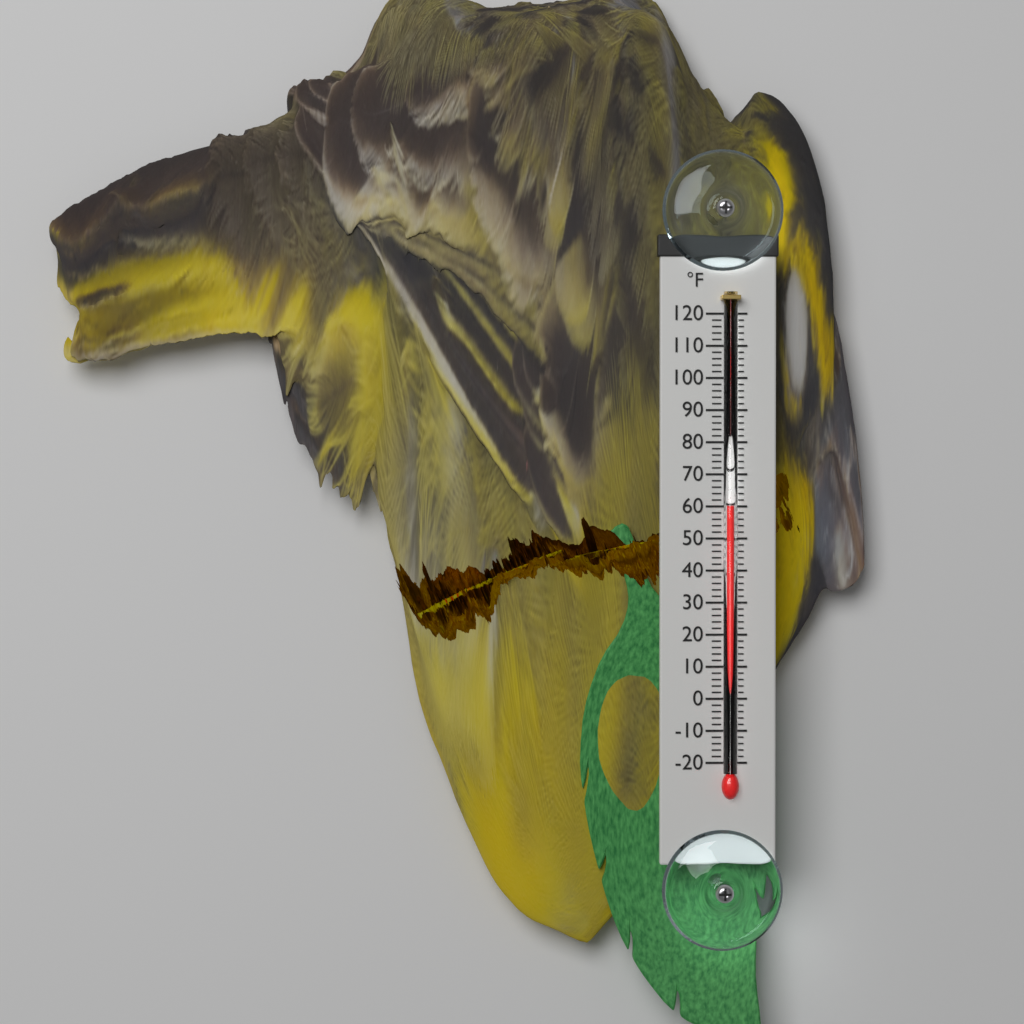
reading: 60 °F
